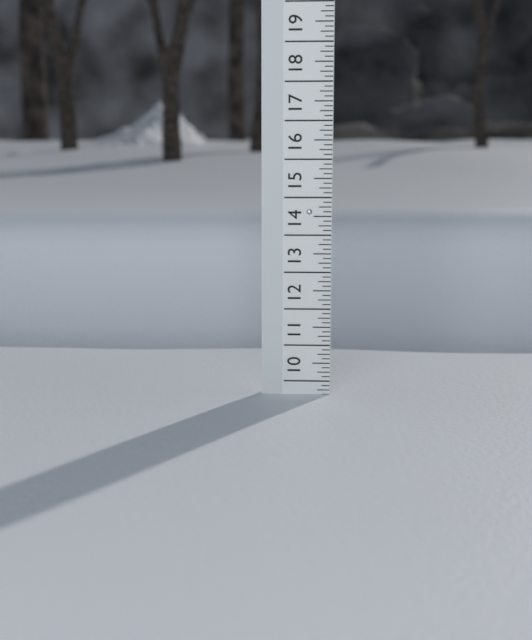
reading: 9.625 (no unit)
